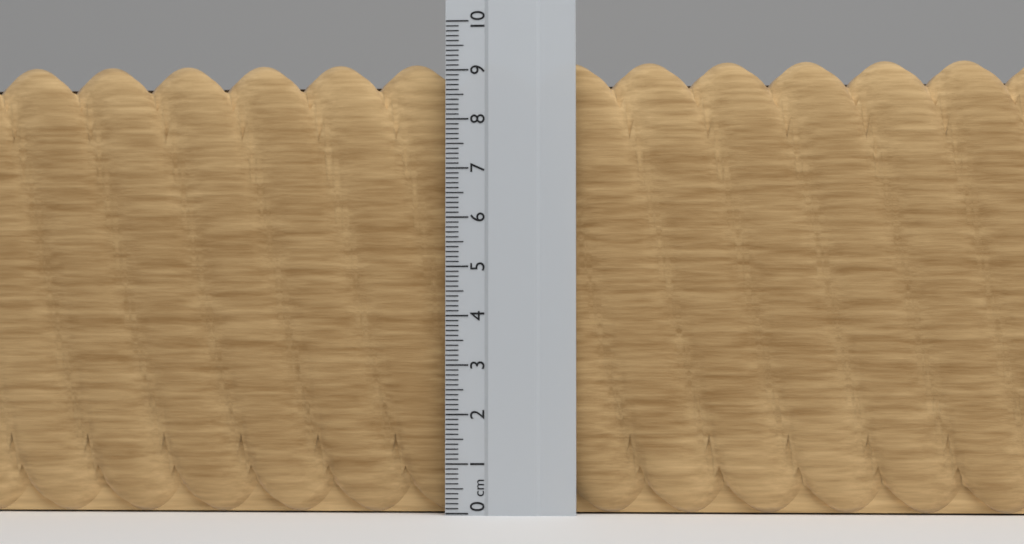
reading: 9.2 cm
